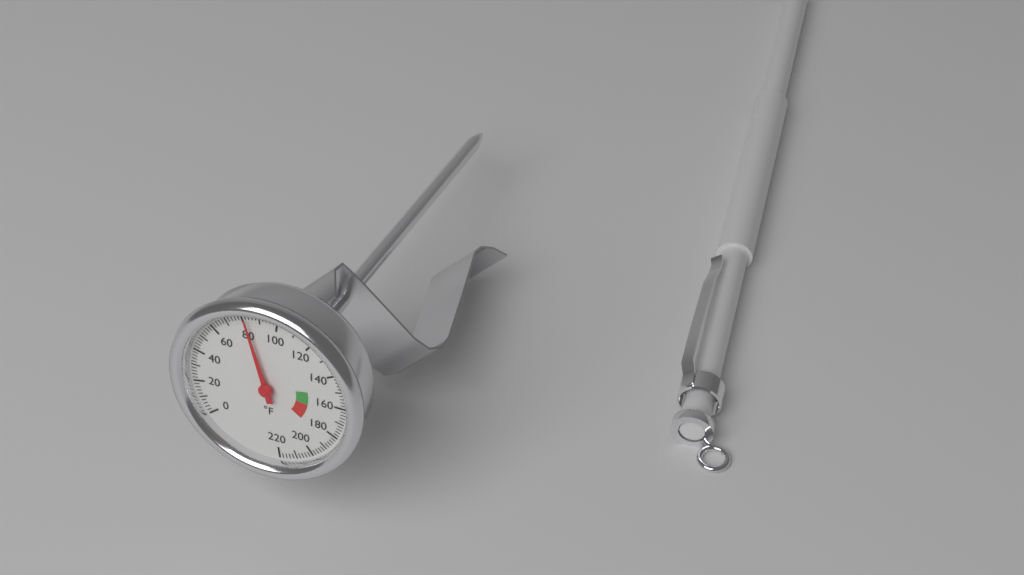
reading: 82 °F
